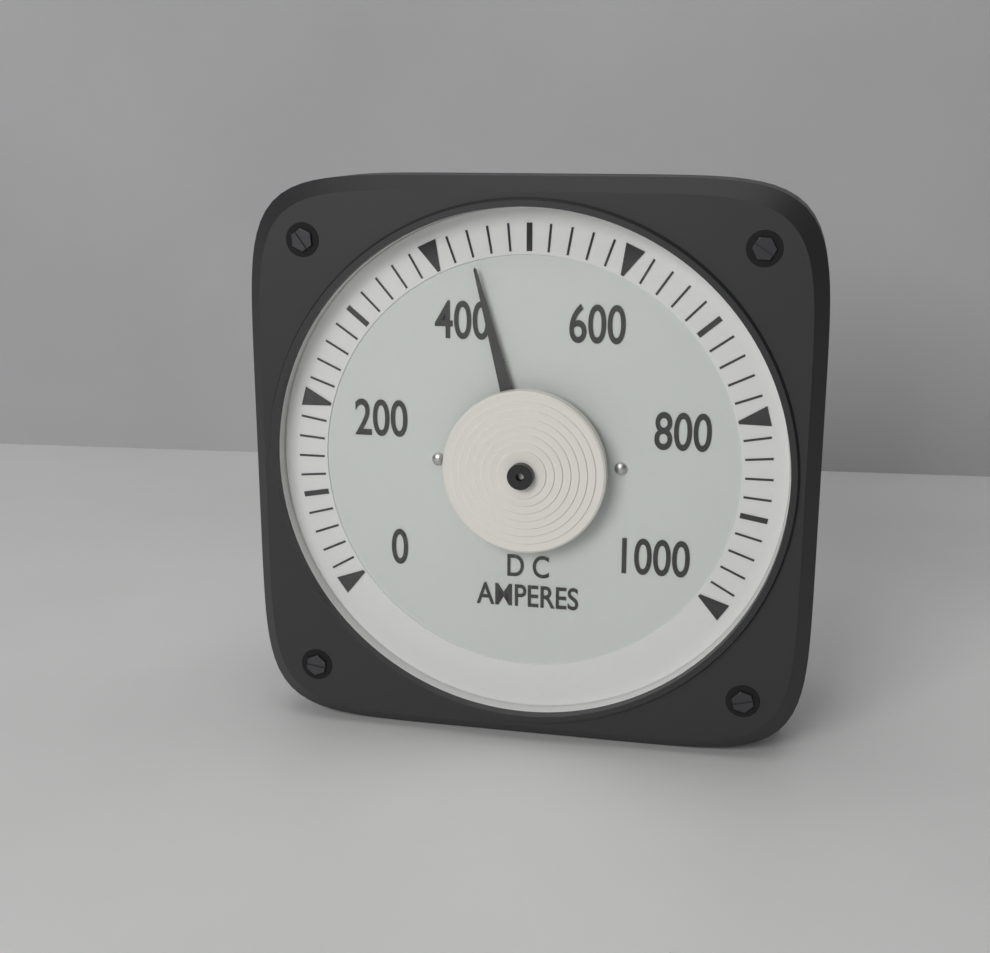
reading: 440 A
